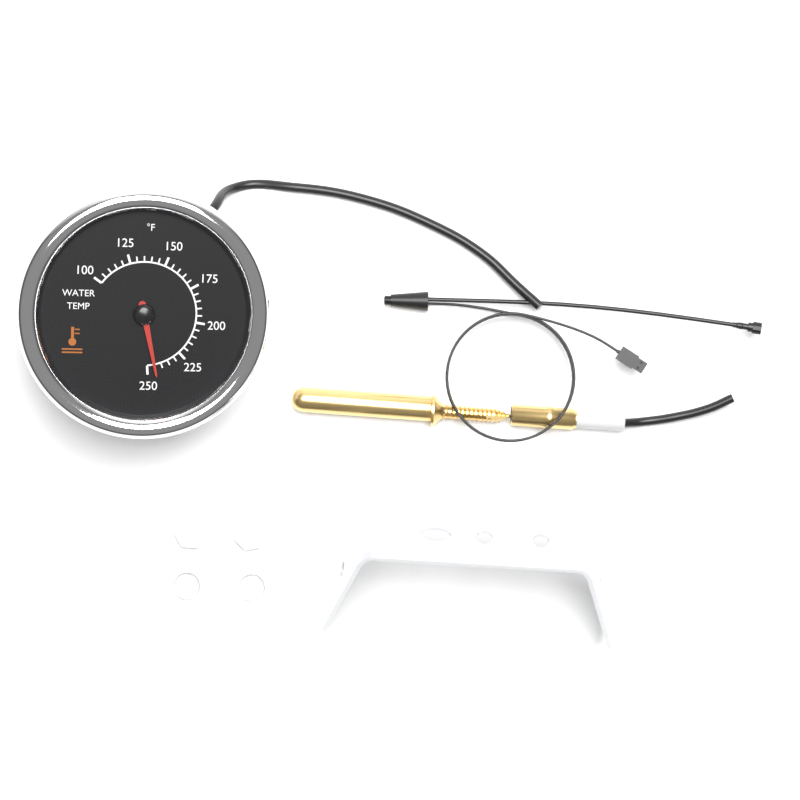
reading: 245 °F
